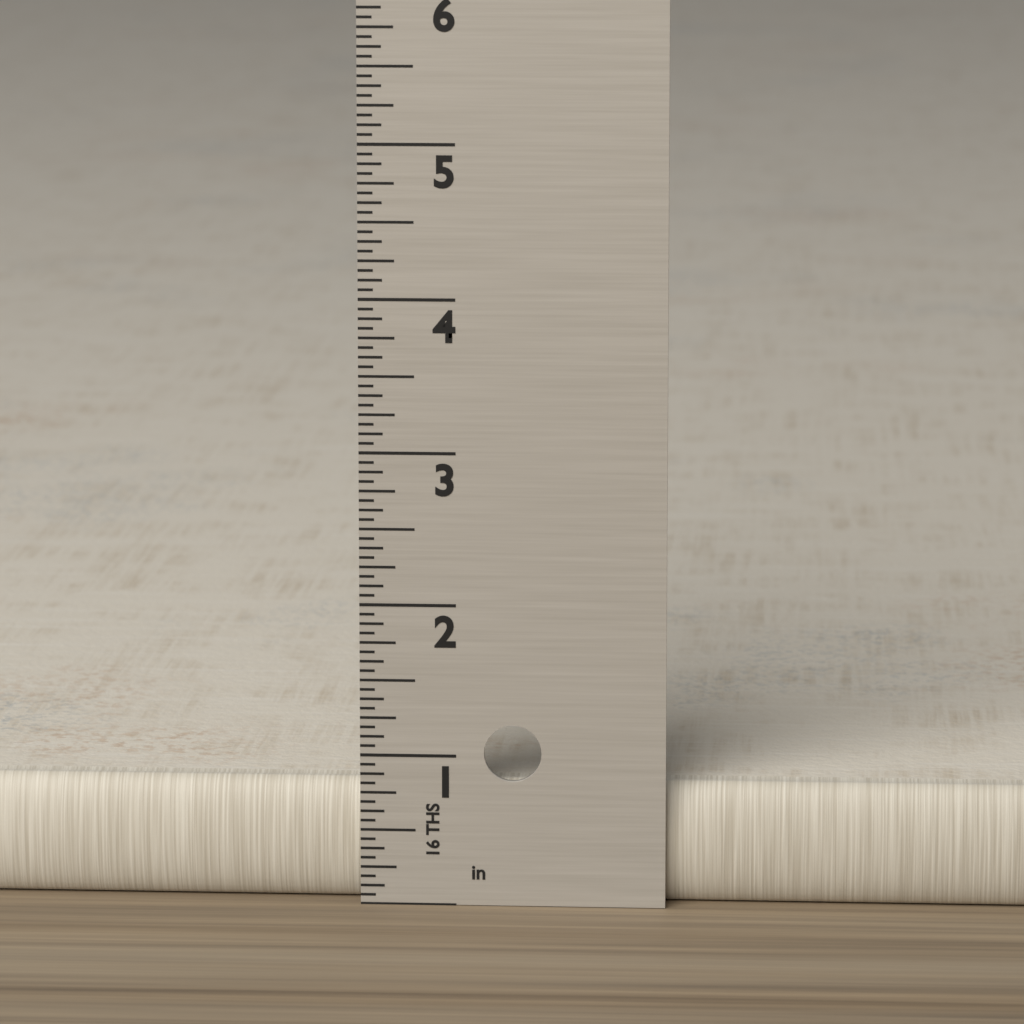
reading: 0.8125 in
